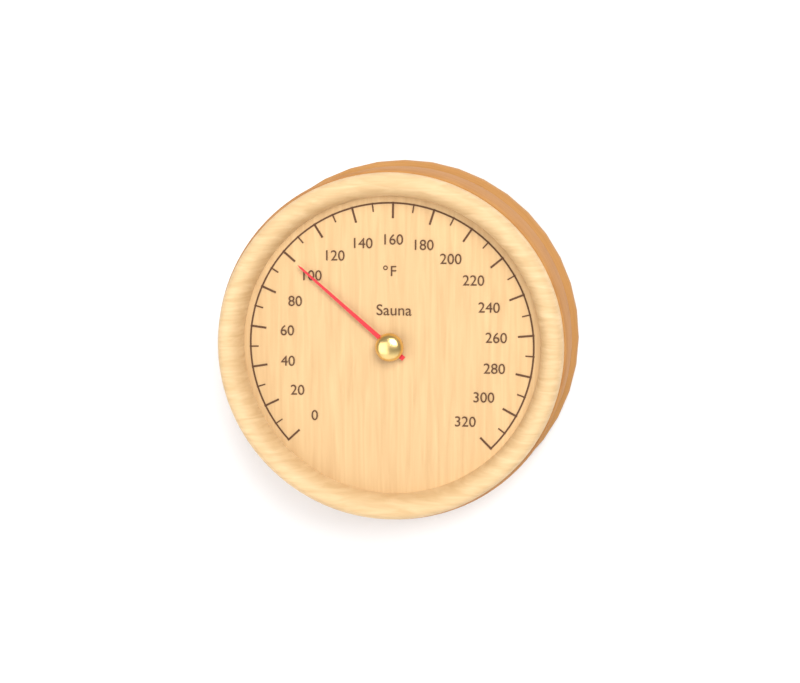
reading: 100 °F
